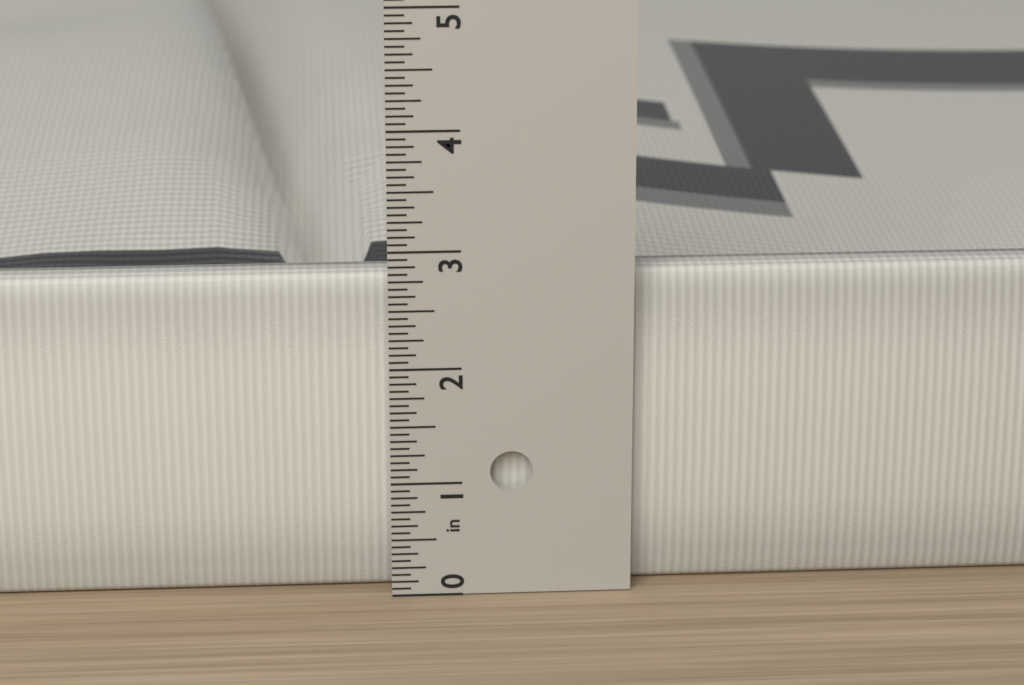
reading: 2.7500 in
